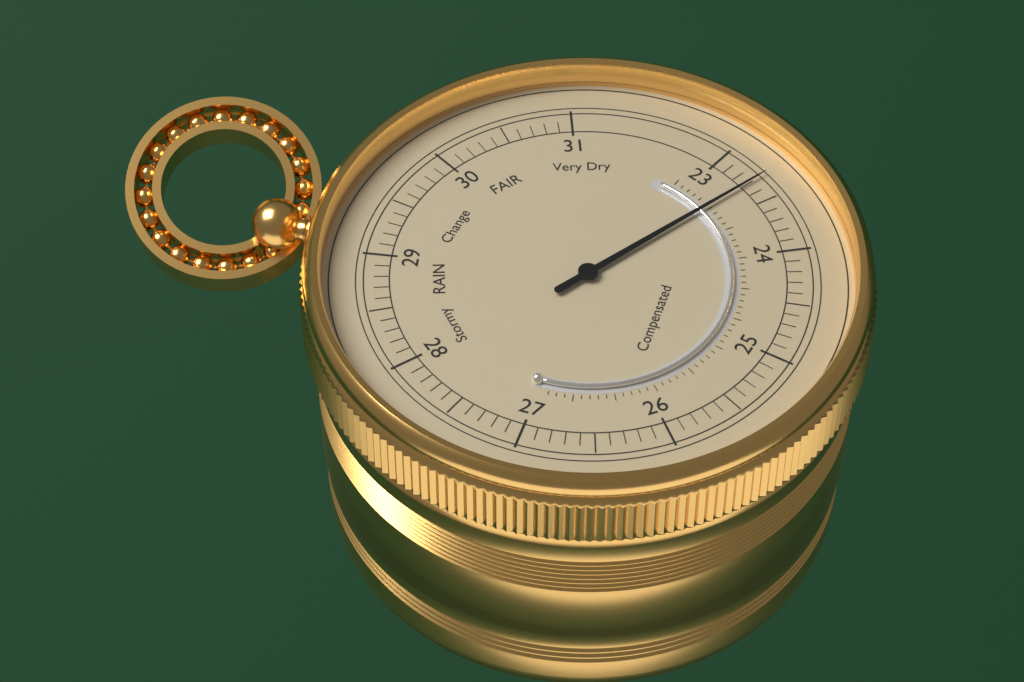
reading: 23.3 (no unit)
